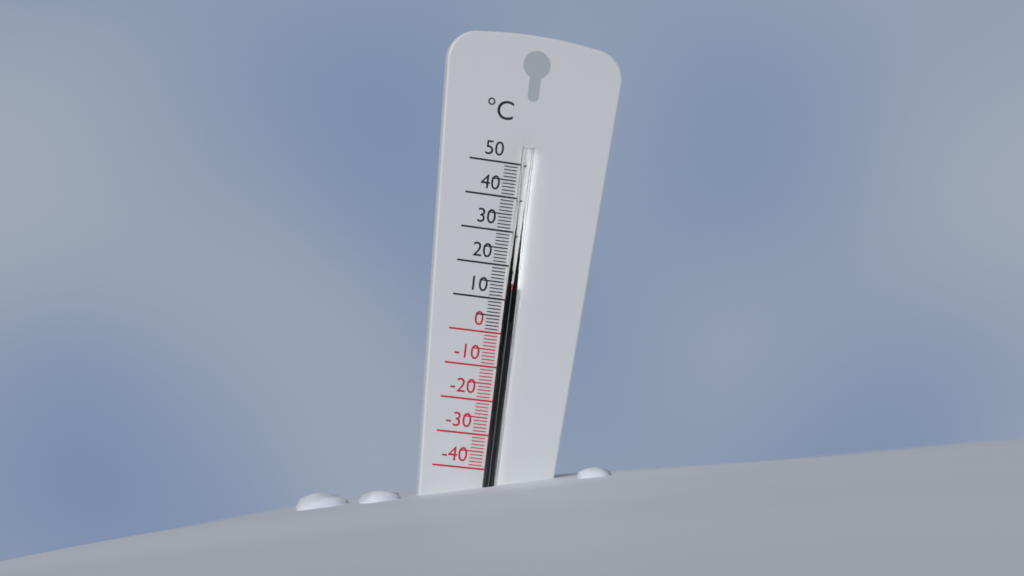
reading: 15 °C
